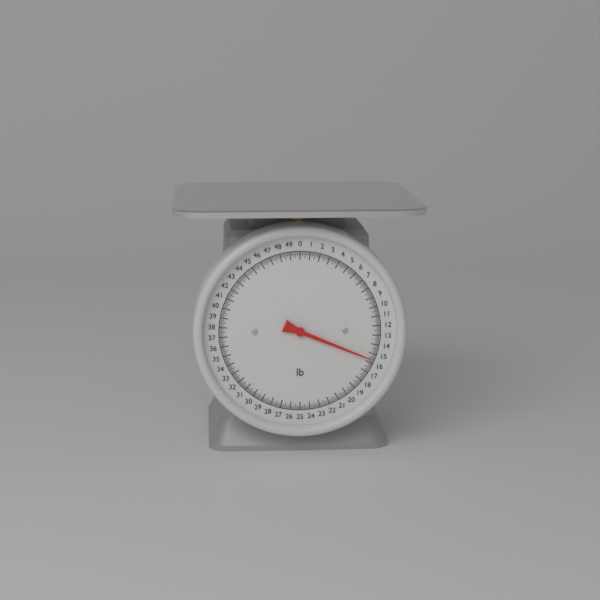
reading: 15.625 lb
